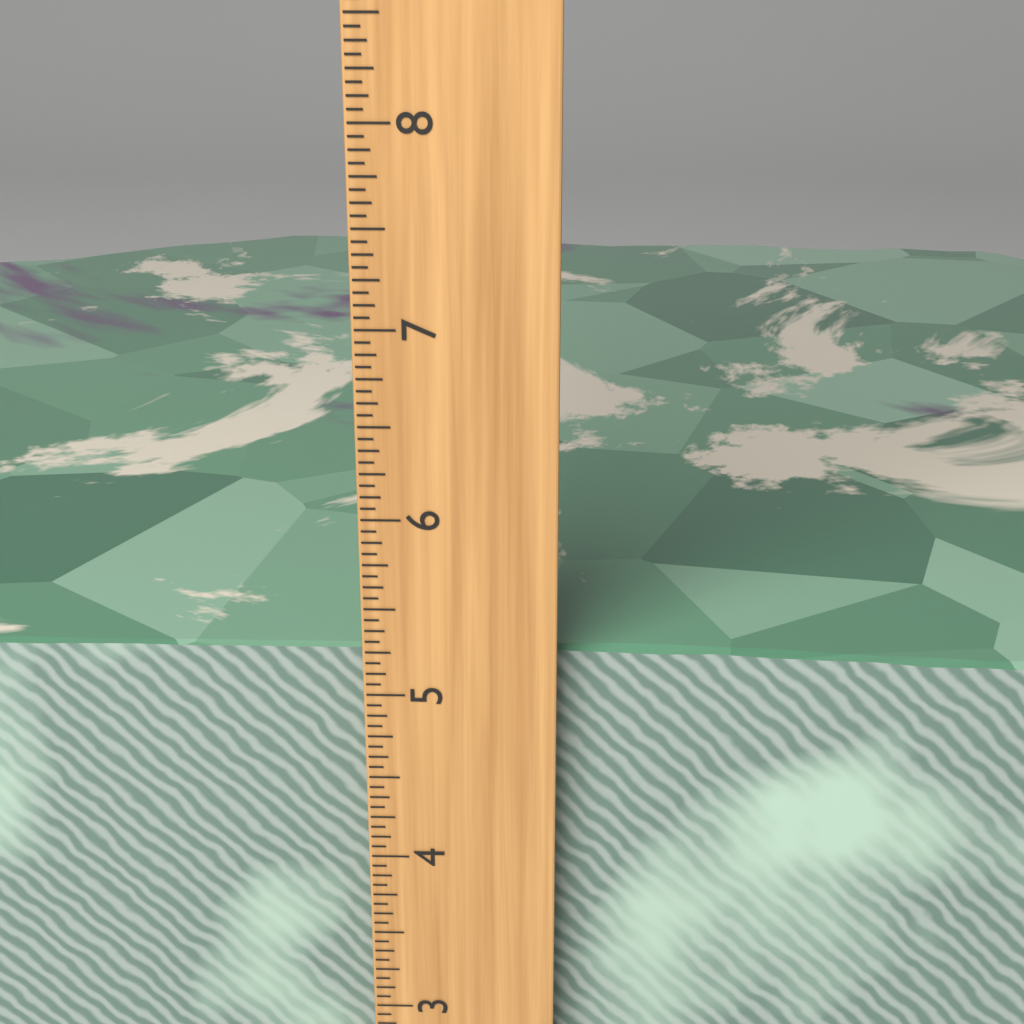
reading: 5.1875 inch
